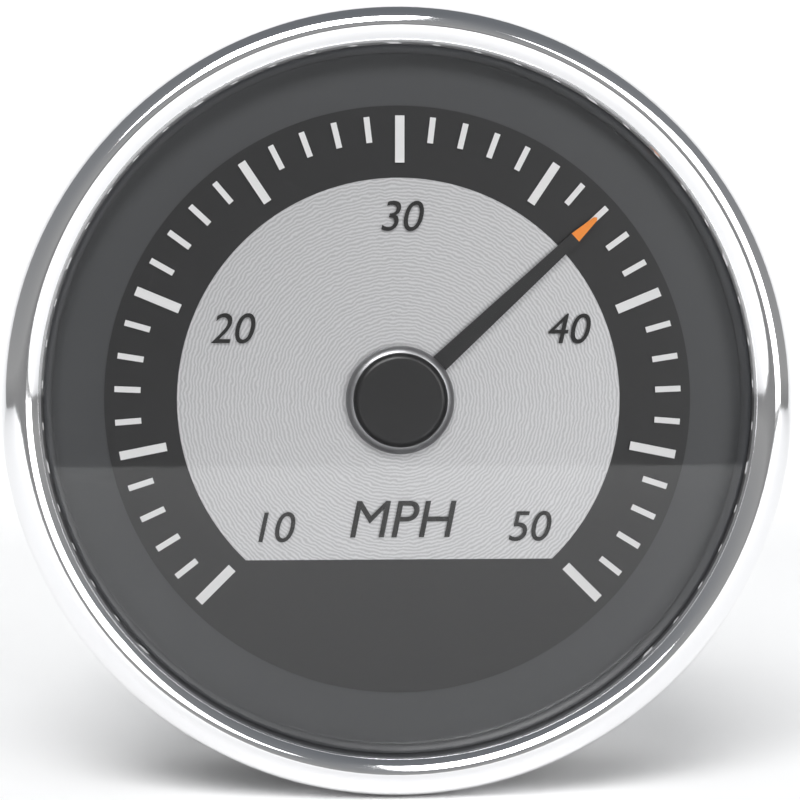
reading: 37 mph
